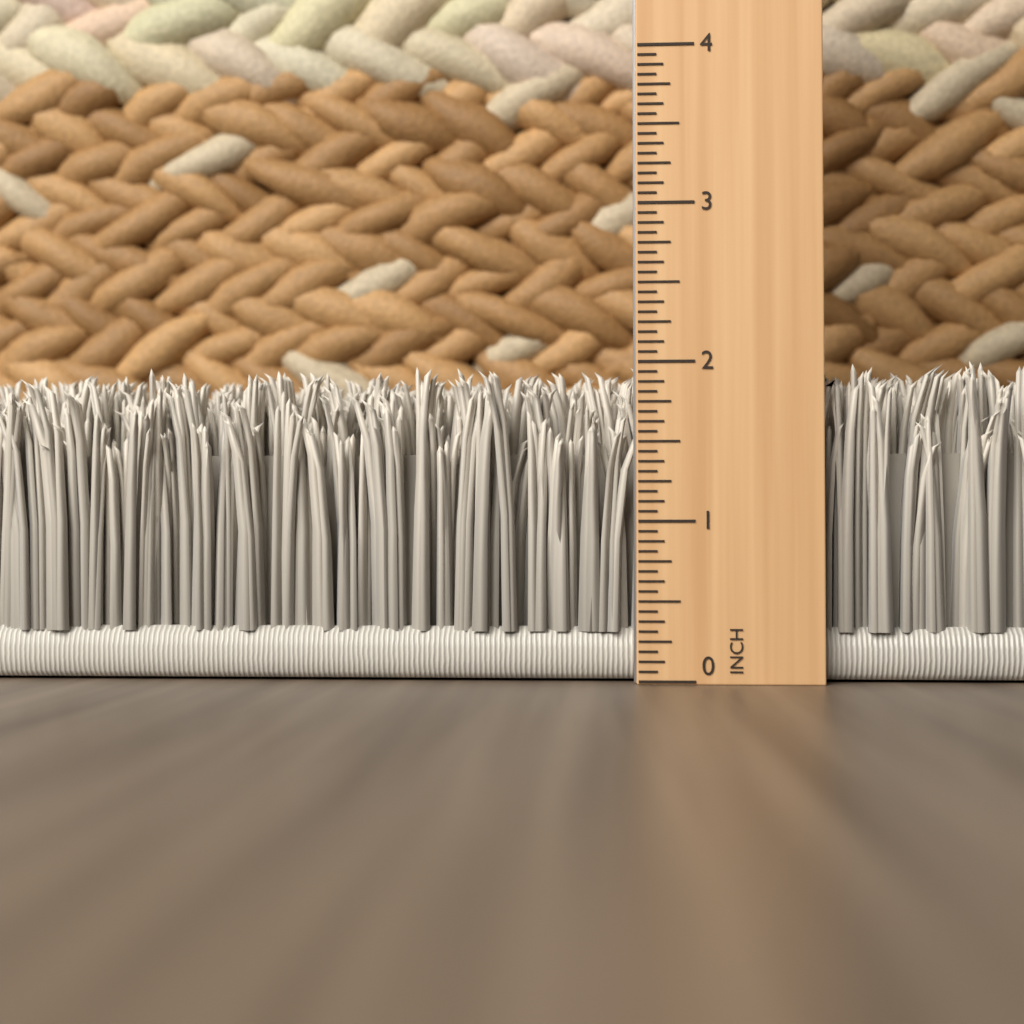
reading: 2.0000 in
